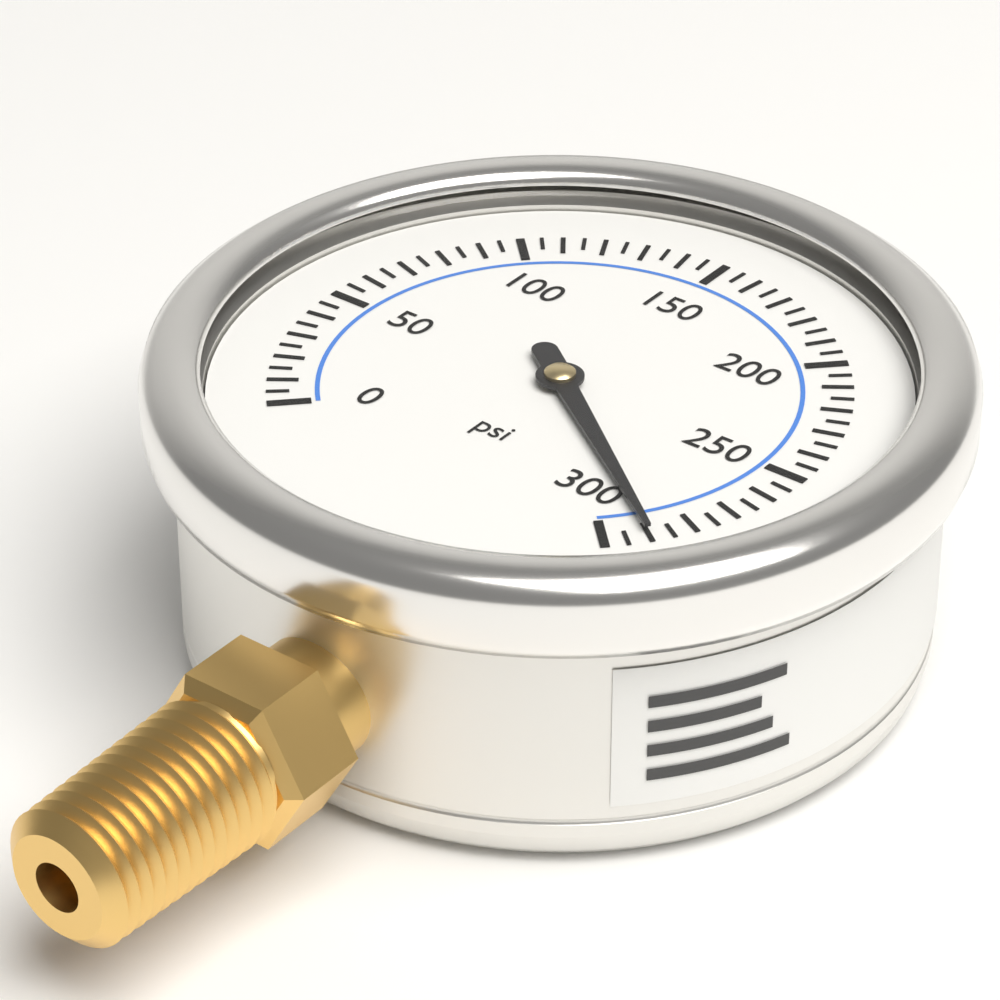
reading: 290 psi
